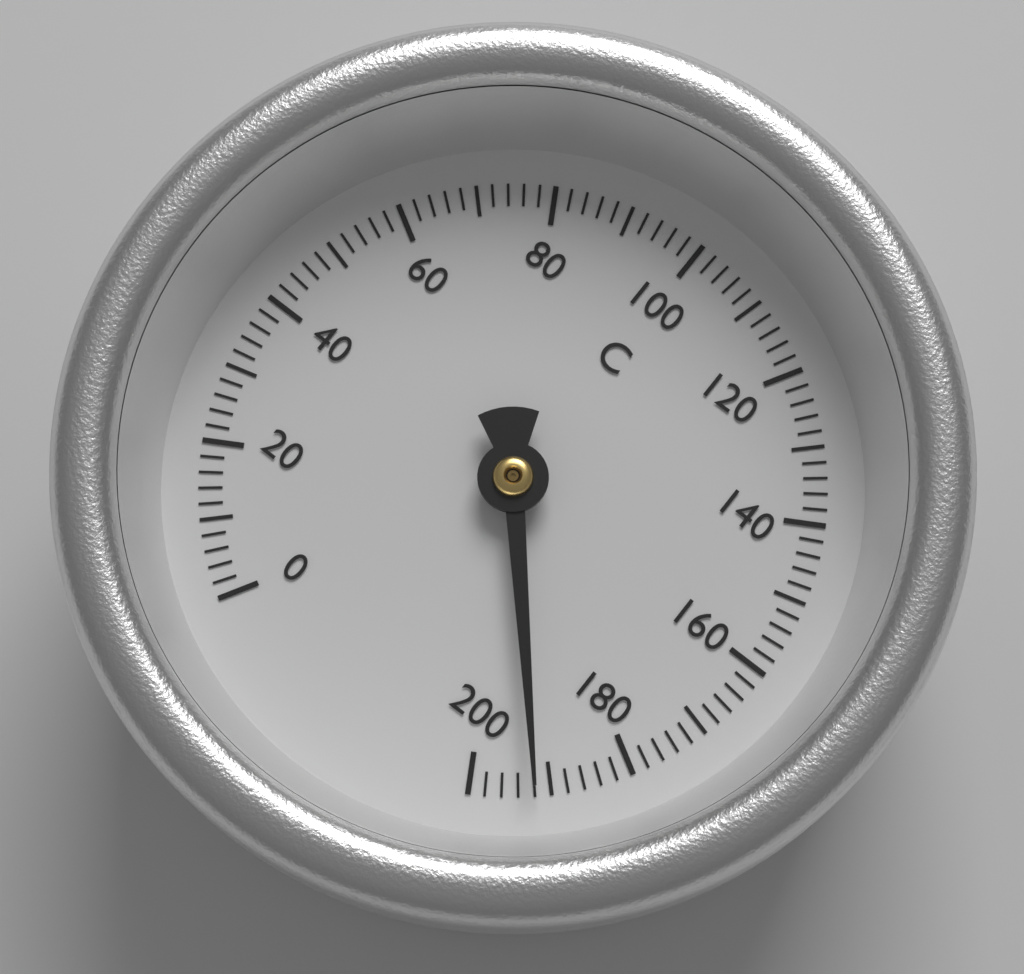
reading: 192 °C
